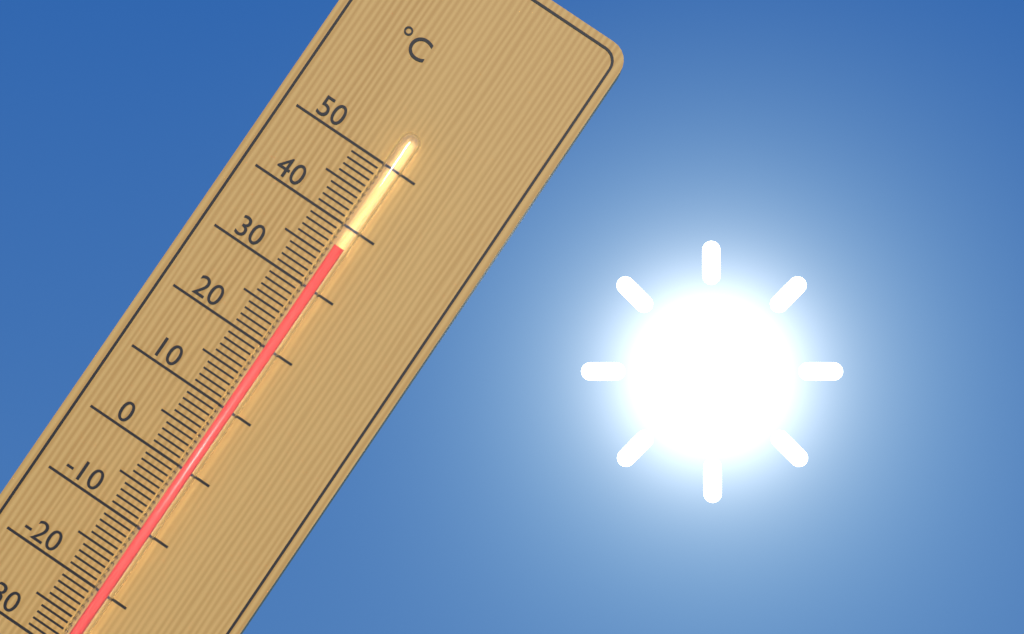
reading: 37 °C
